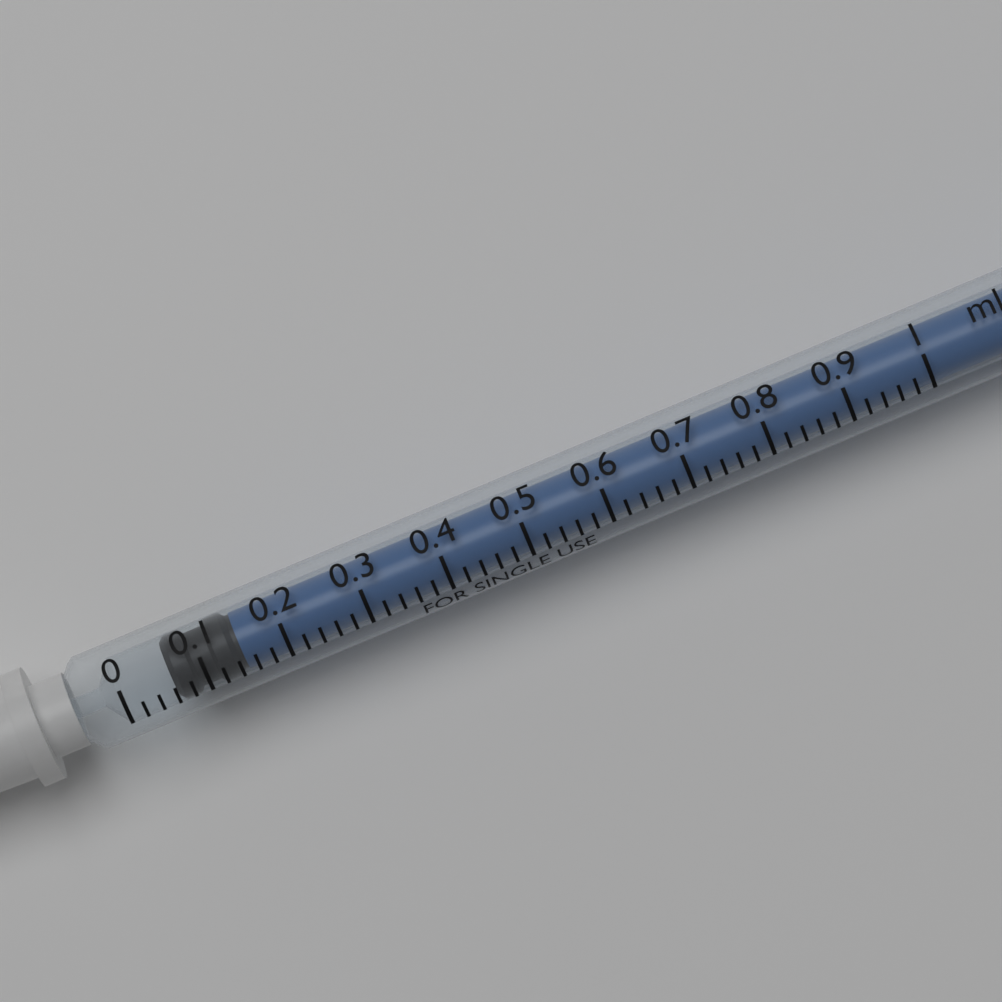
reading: 0.06 ml
